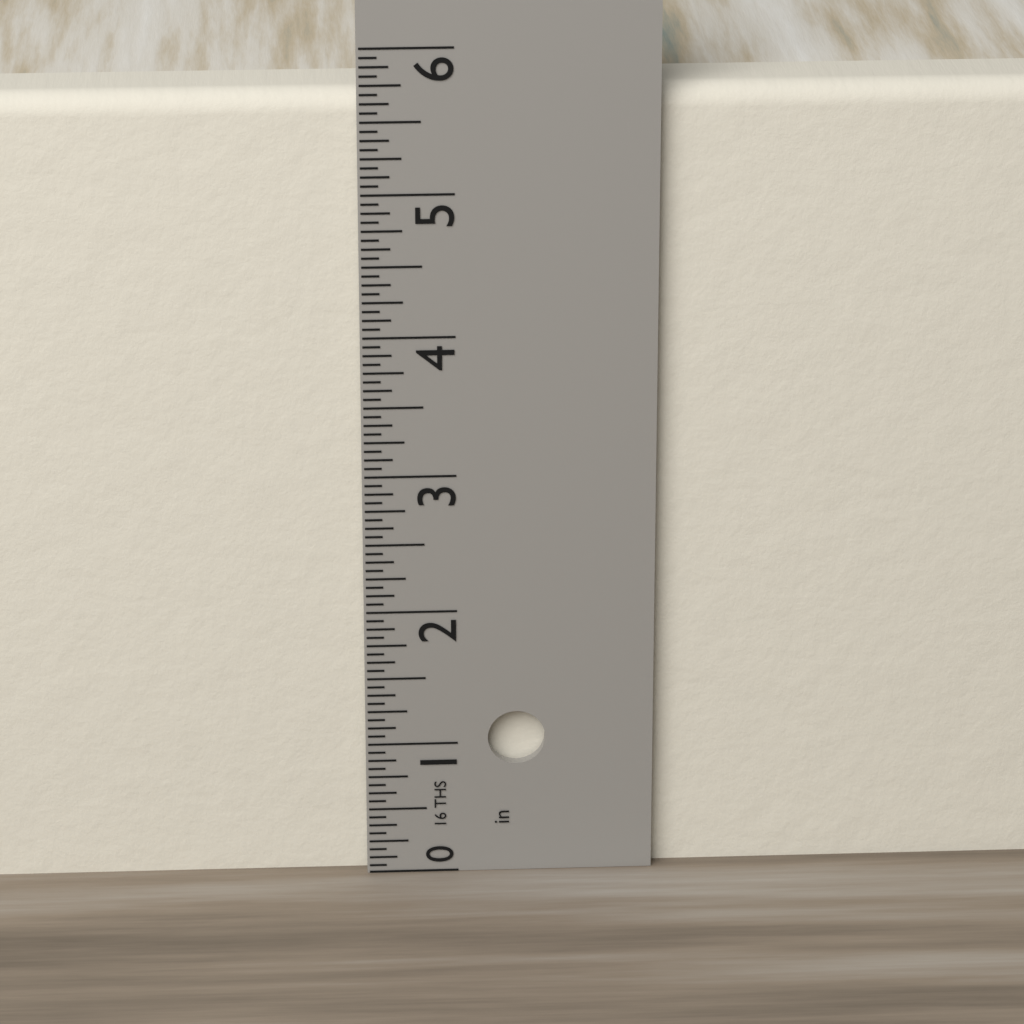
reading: 5.6875 in
